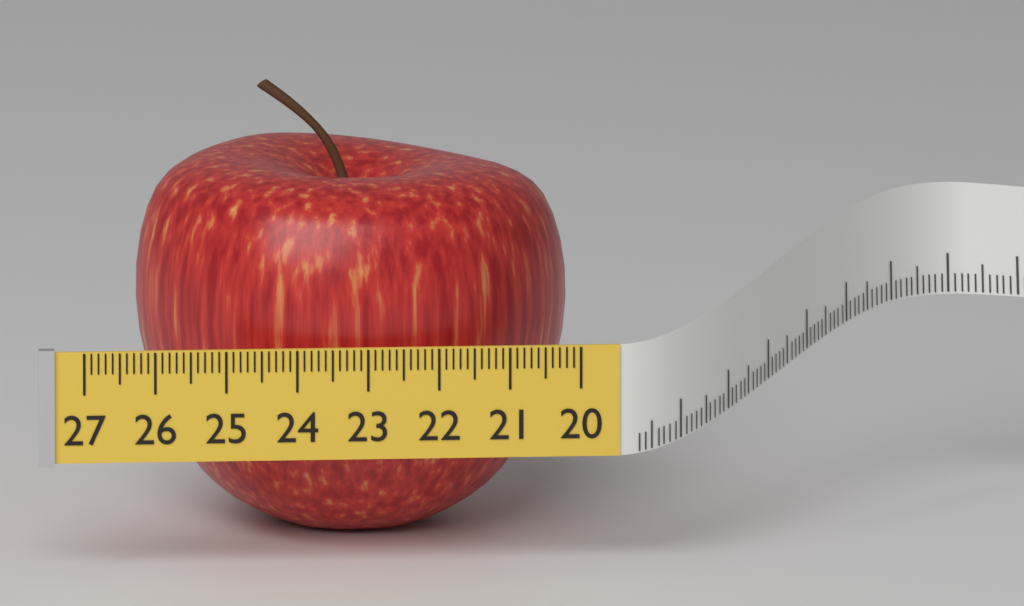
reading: 26.1 (no unit)
